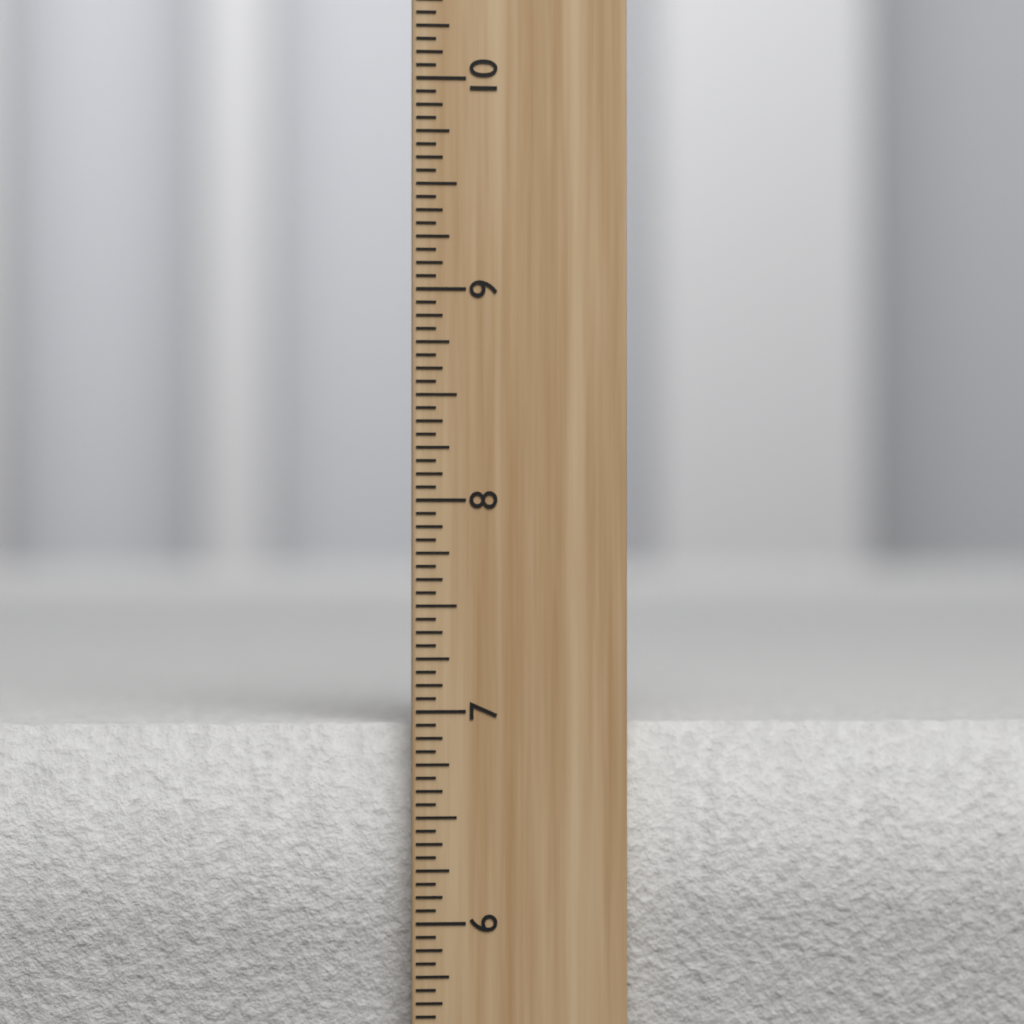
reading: 6.9375 inch
